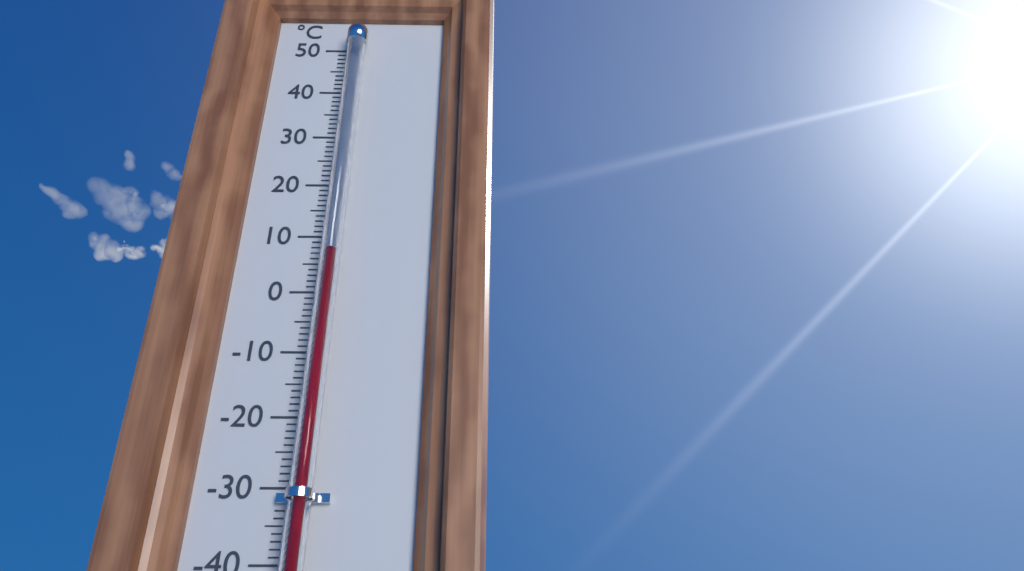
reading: 6 °C
